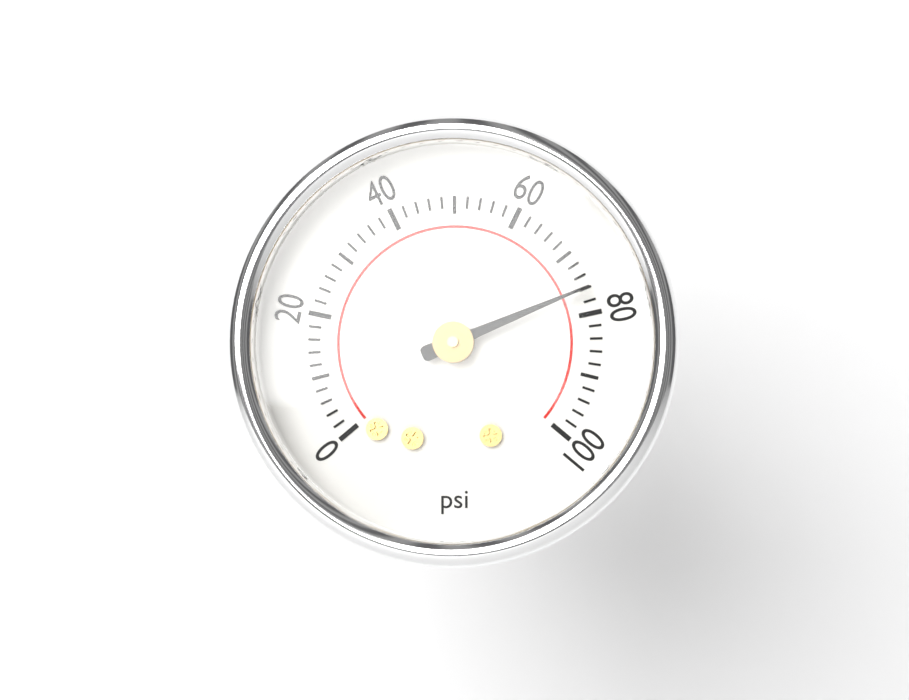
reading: 76 psi
